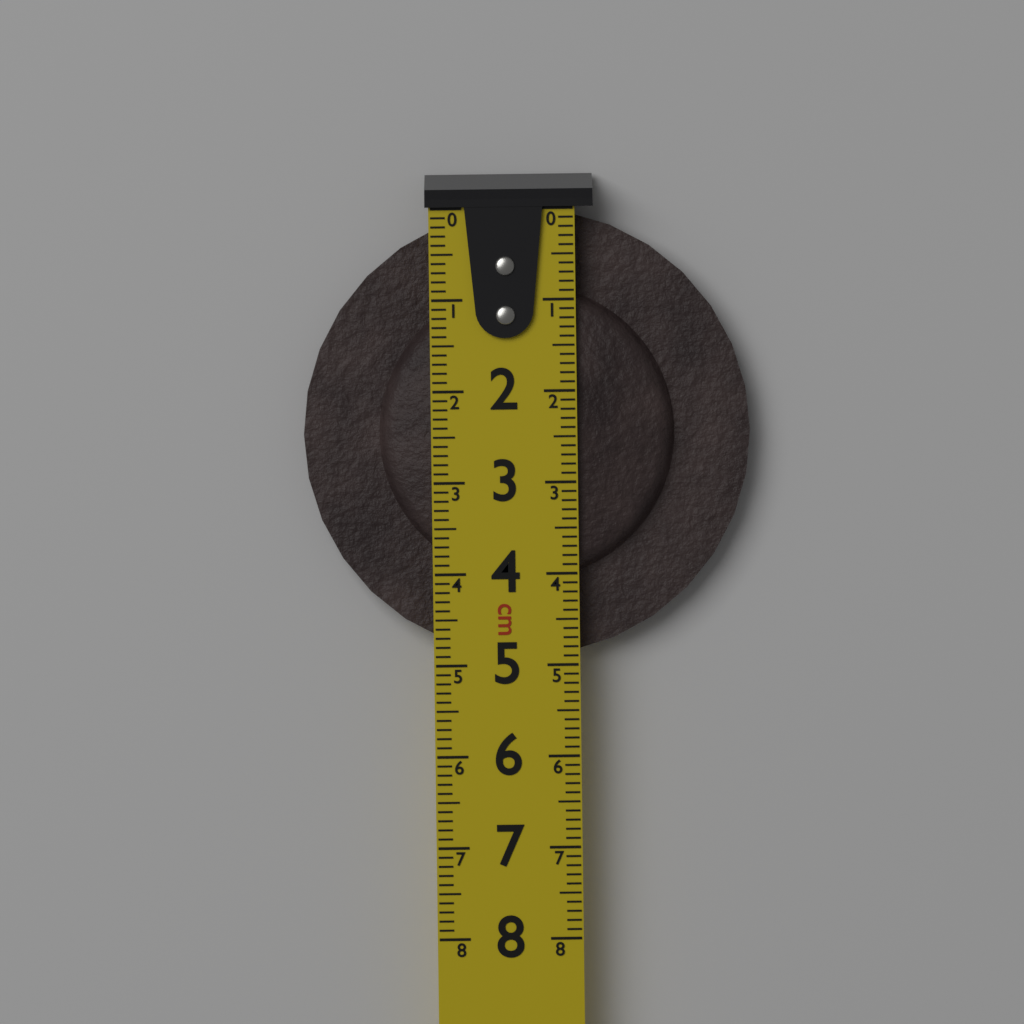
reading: 4.9 cm
